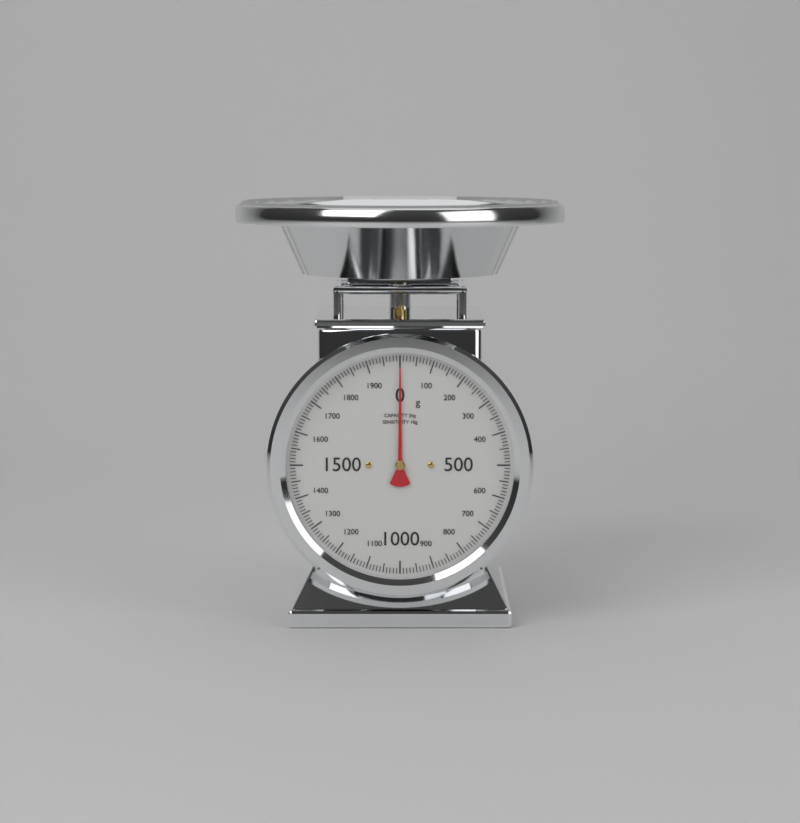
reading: 0 g
